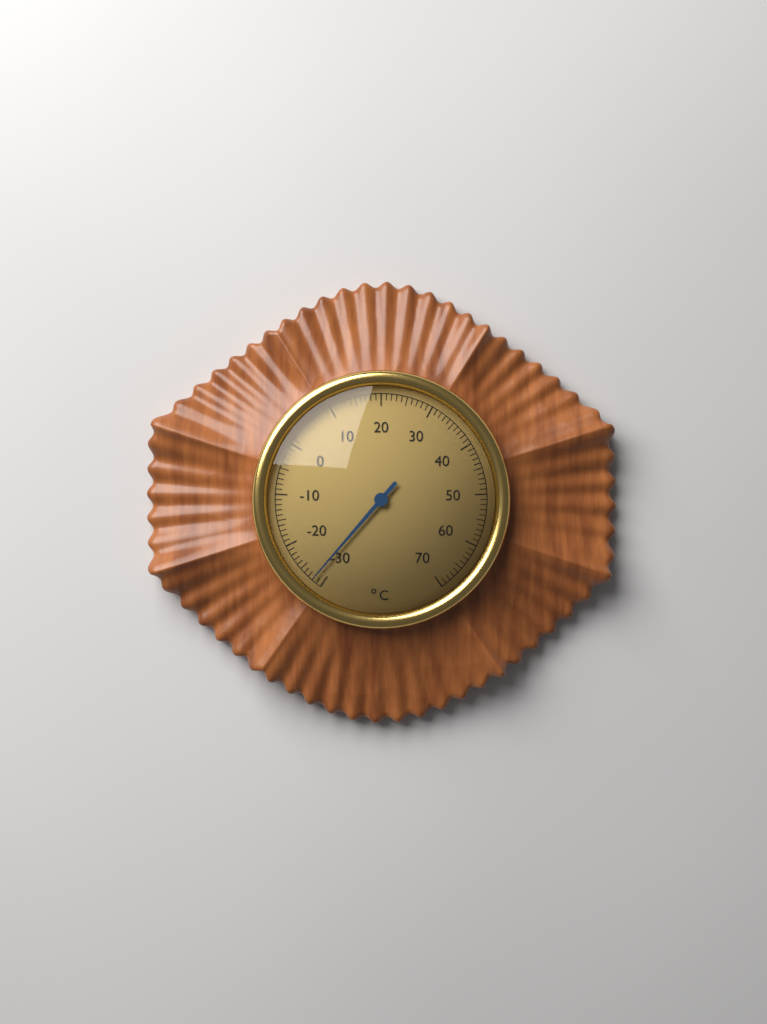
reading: -28 °C
